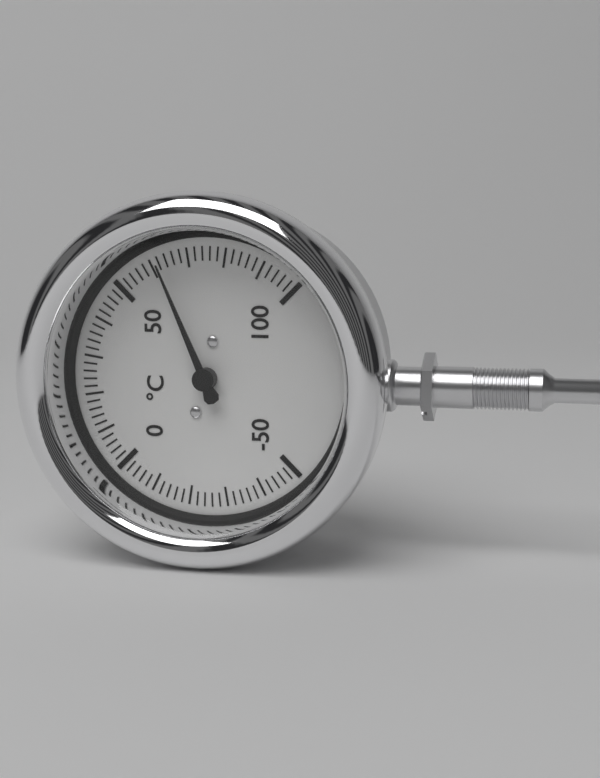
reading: 62 °C
